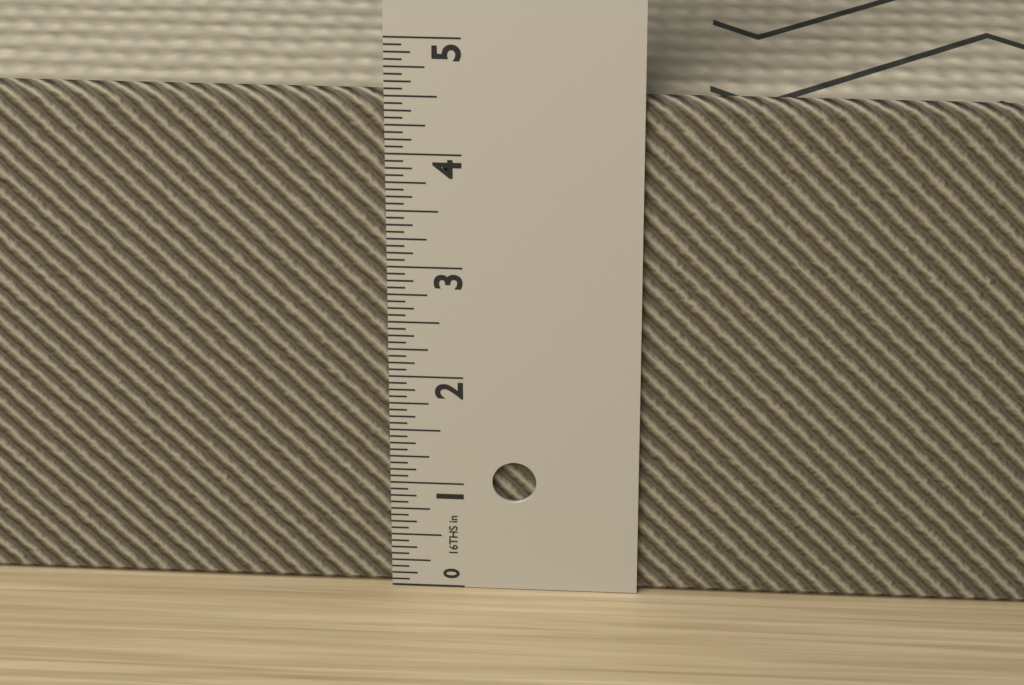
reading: 4.5000 in
